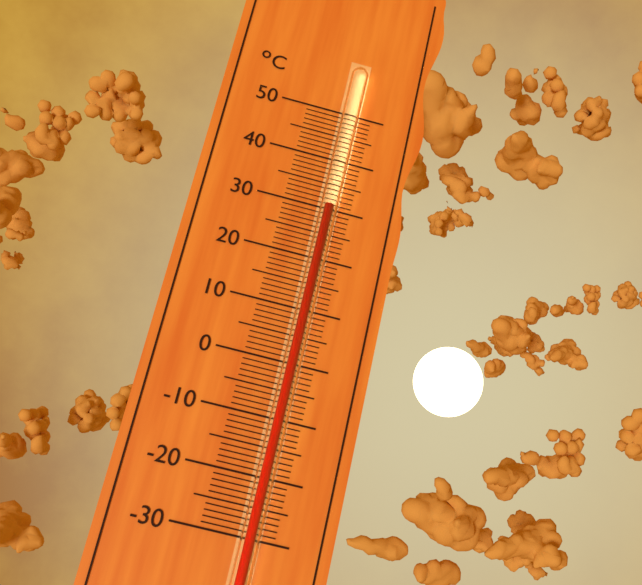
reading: 30 °C
